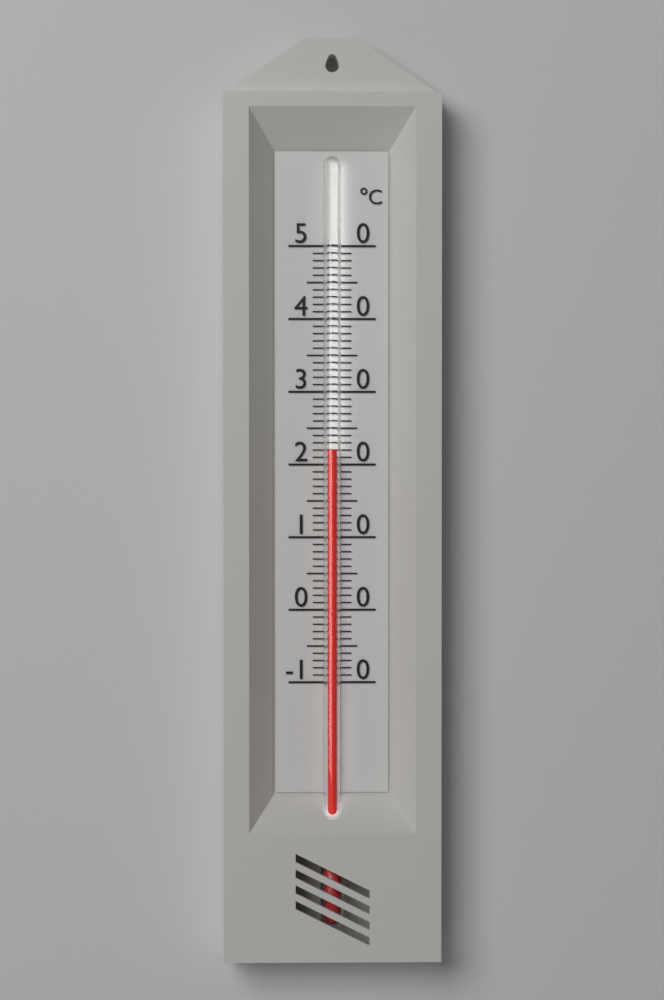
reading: 22 °C
